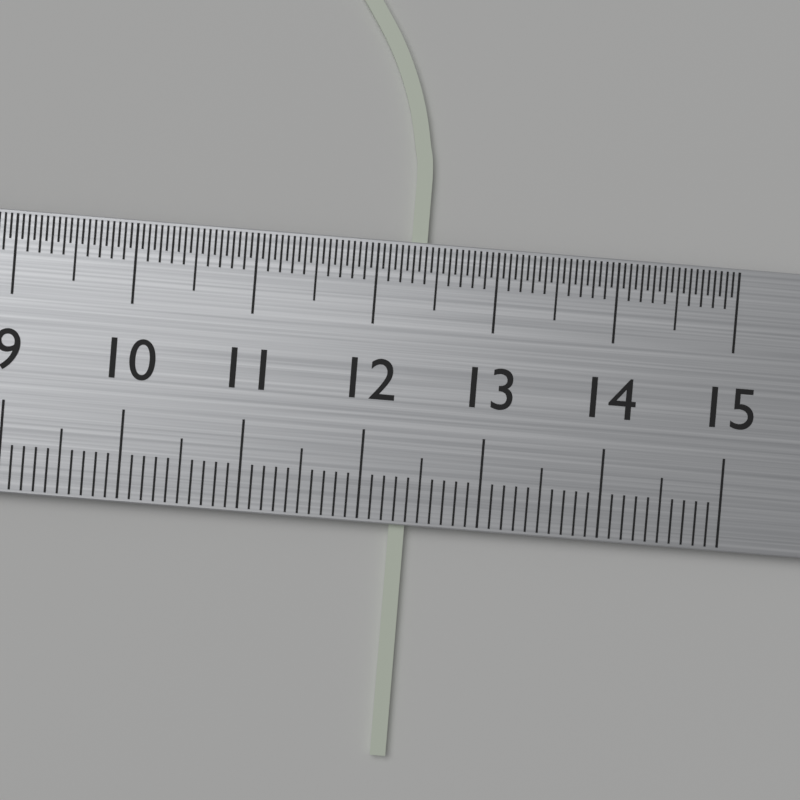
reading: 12.4 cm
